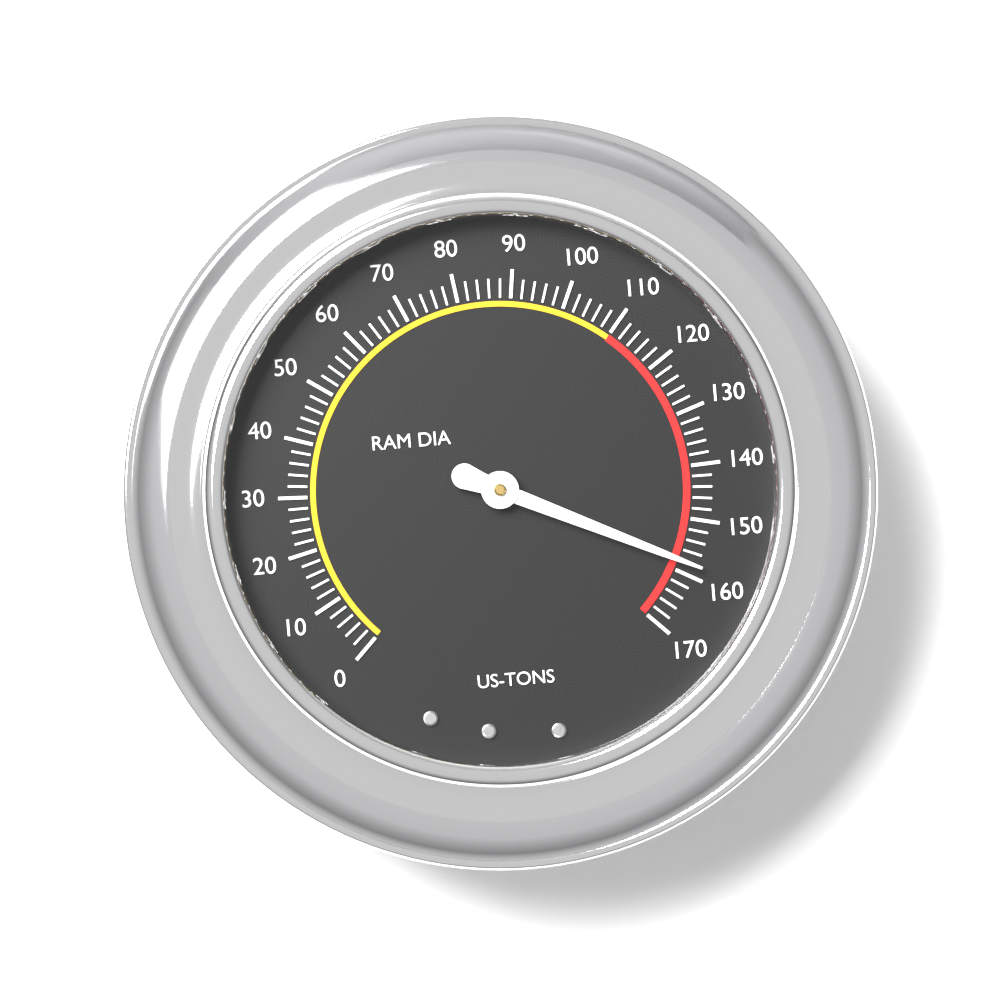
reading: 158 US-TONS
